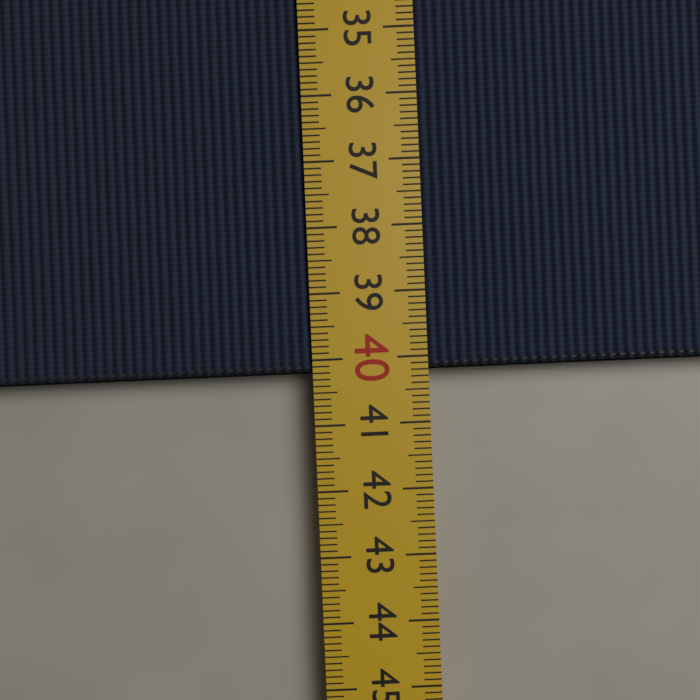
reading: 40.2 cm
